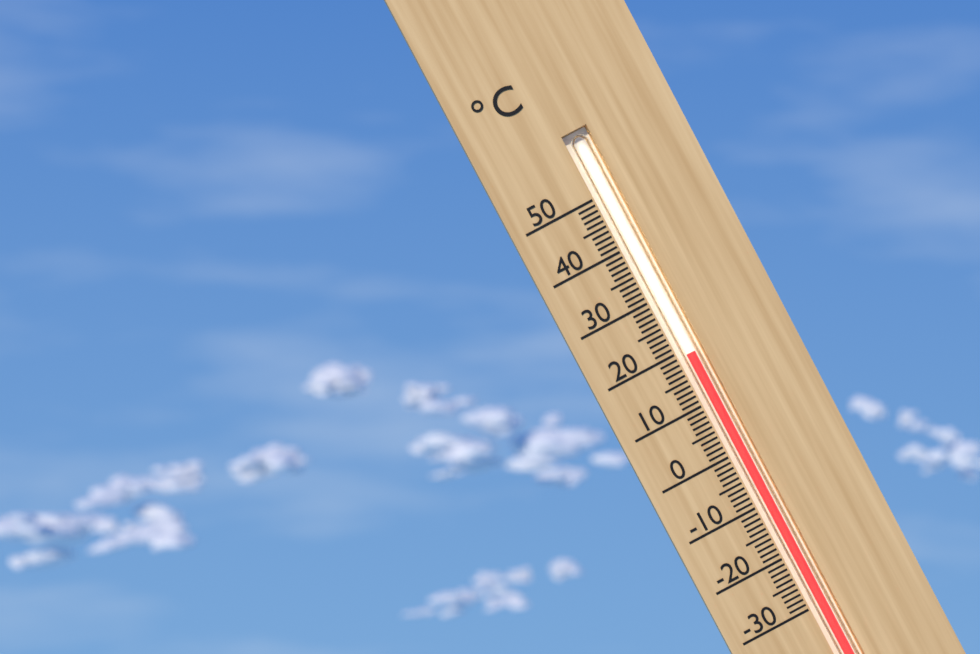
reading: 19 °C
